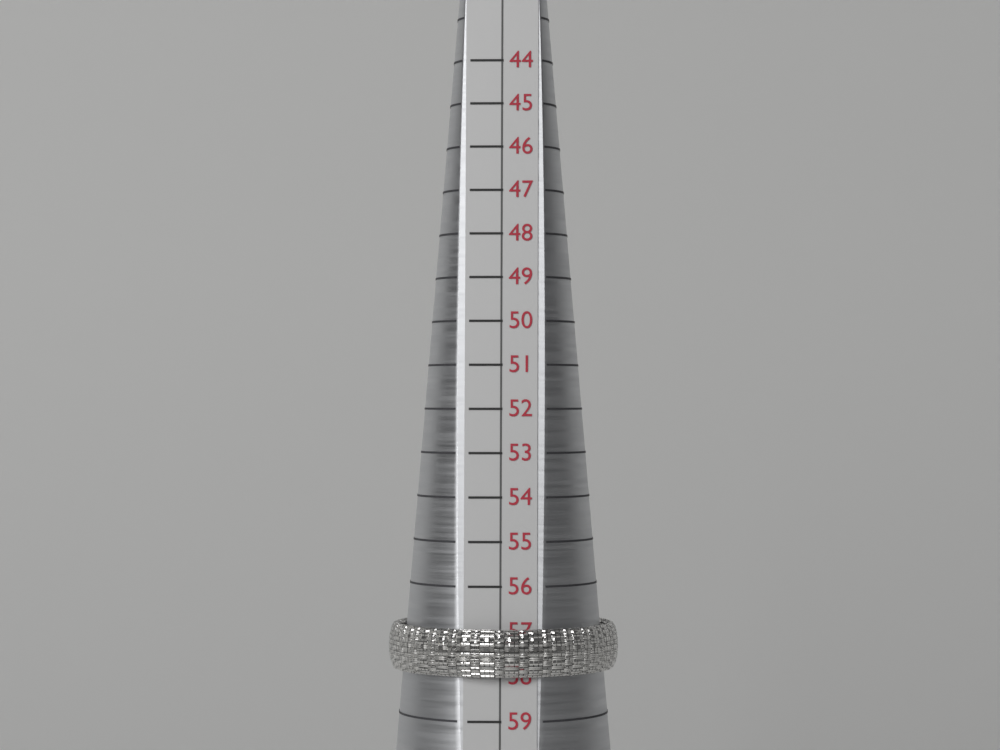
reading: 58 (no unit)
